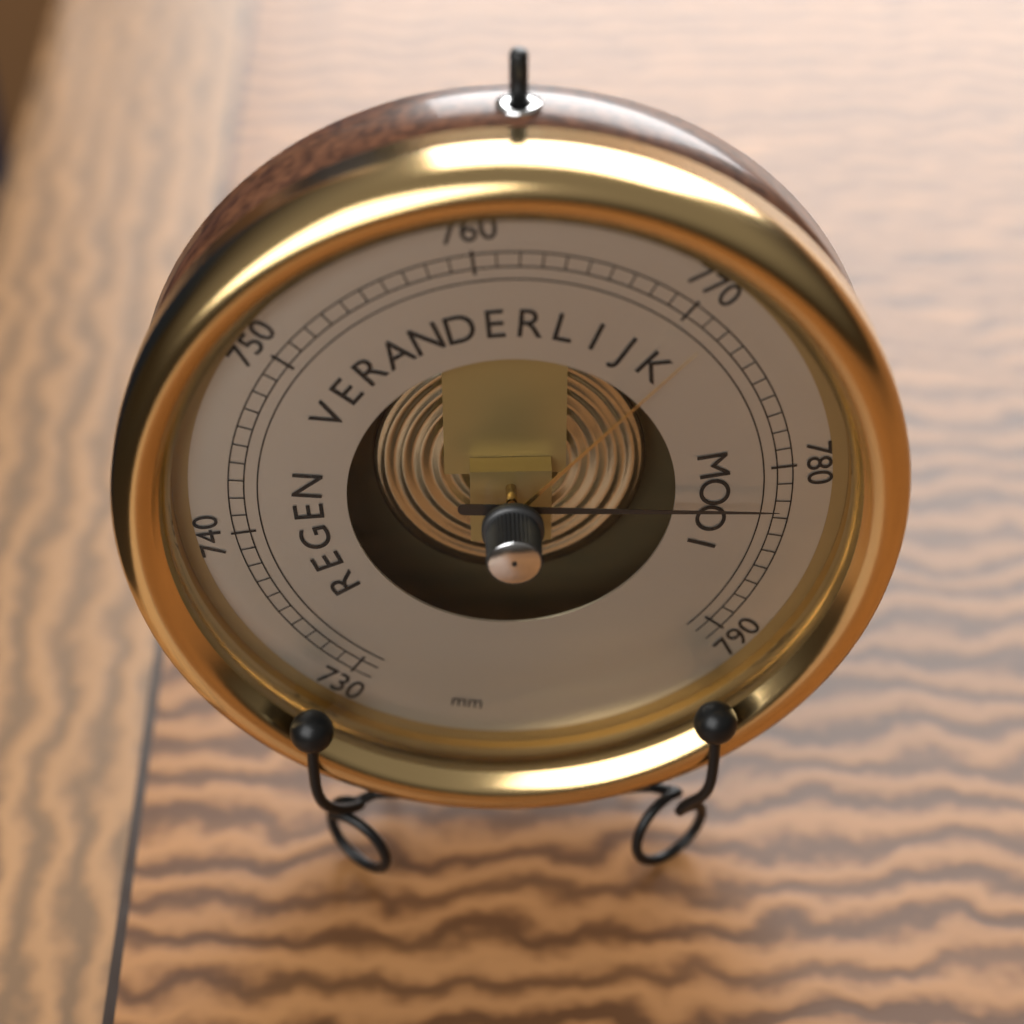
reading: 782 mm
